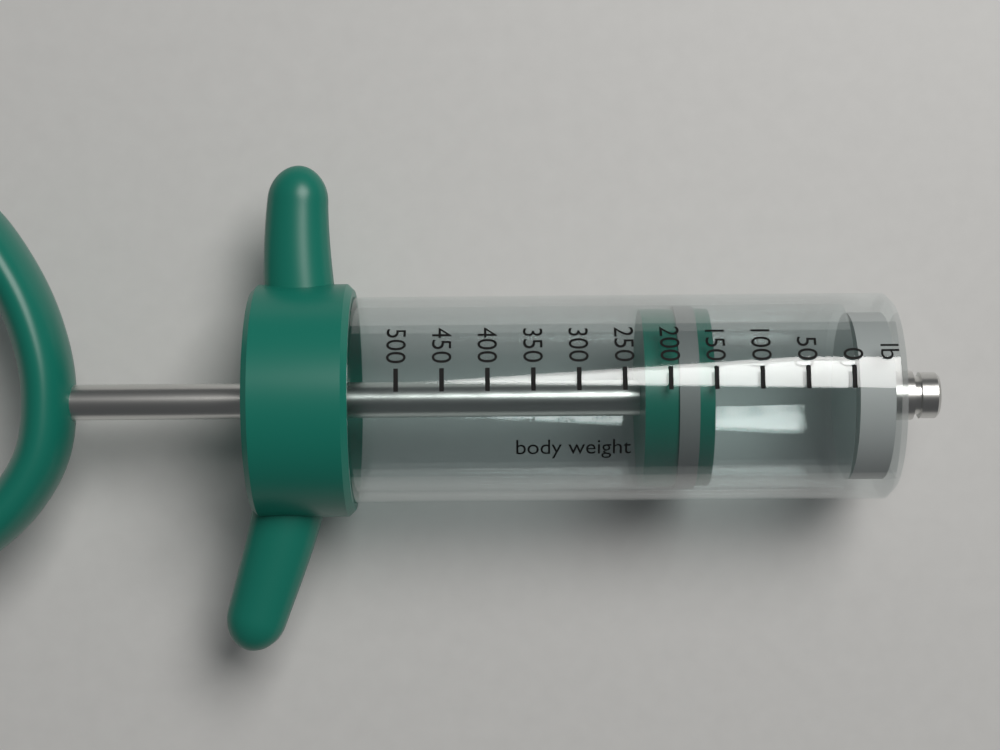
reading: 150 lb
